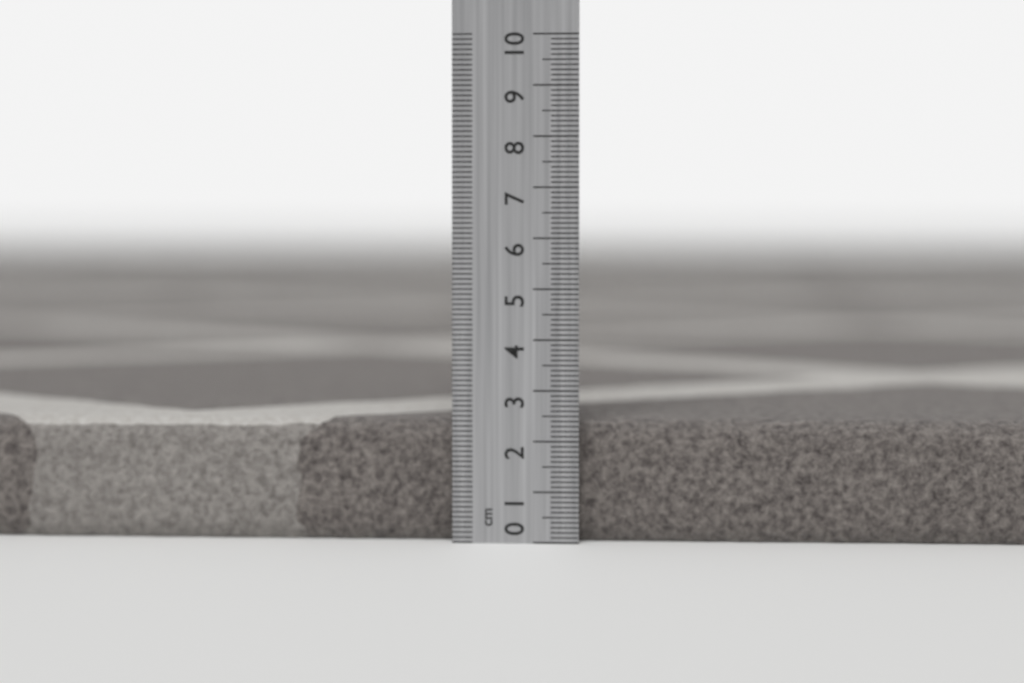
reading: 2.4 cm
